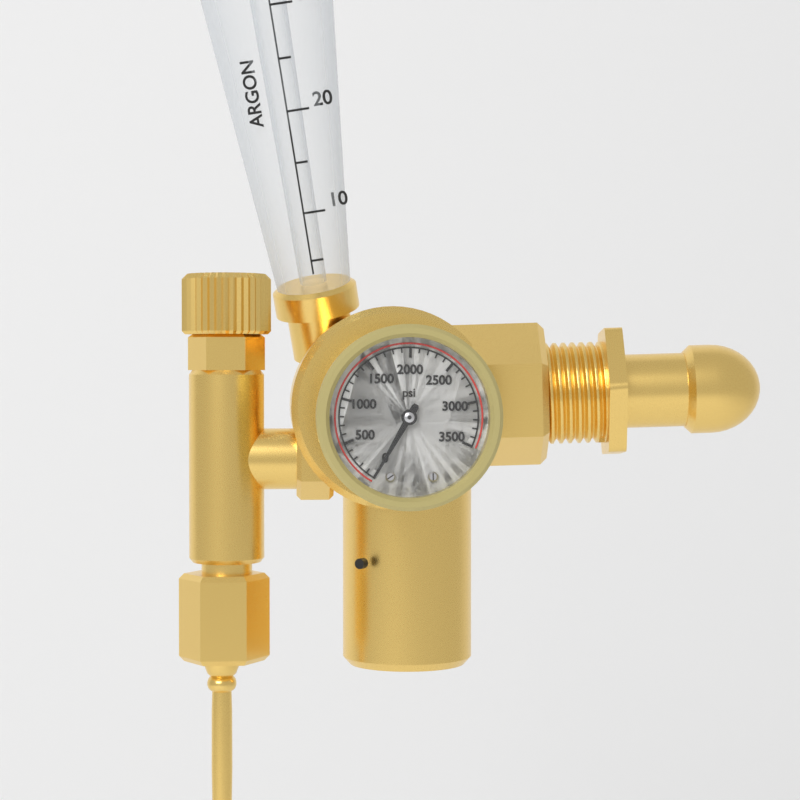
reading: 0 psi
